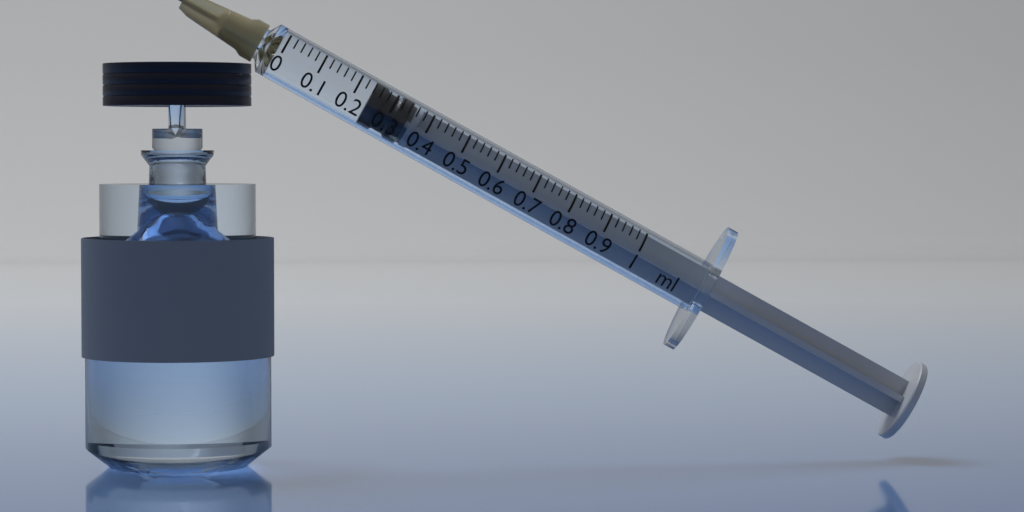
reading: 0.24 ml
